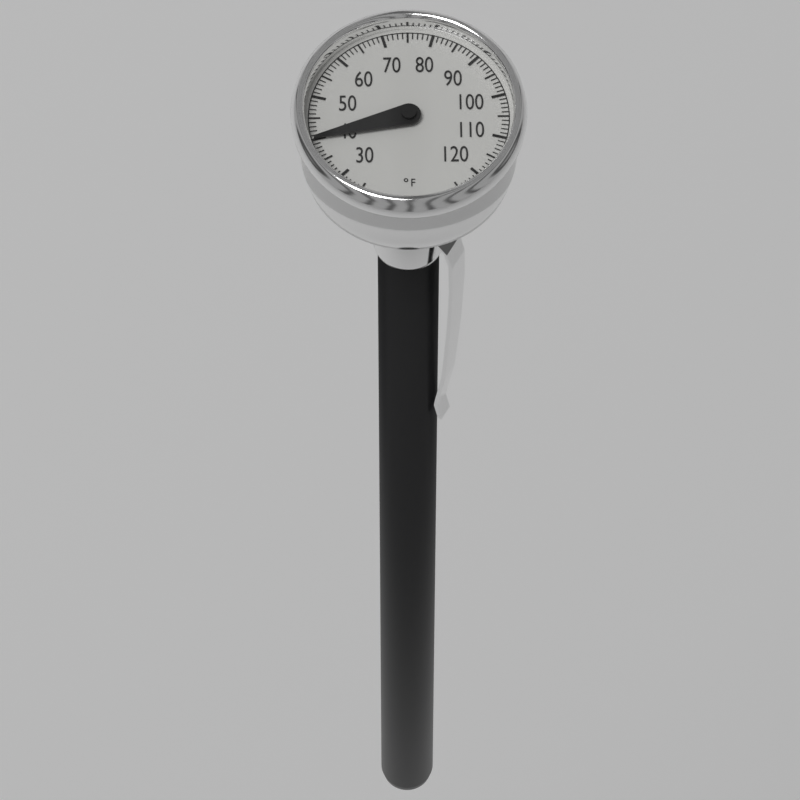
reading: 40 °F
